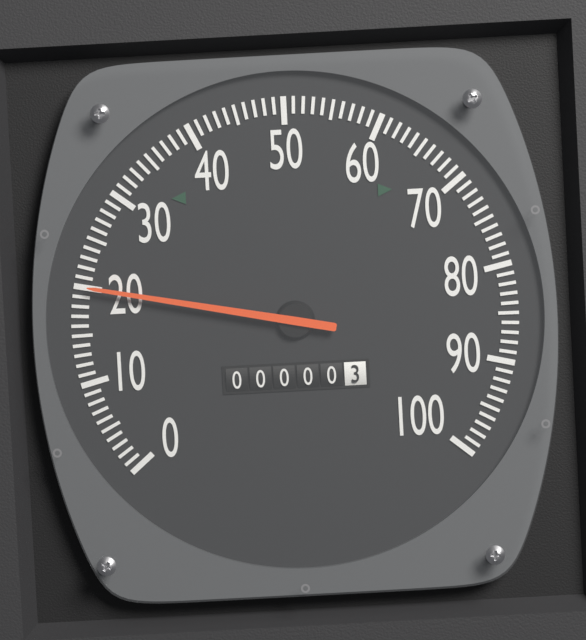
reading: 20 (no unit)
